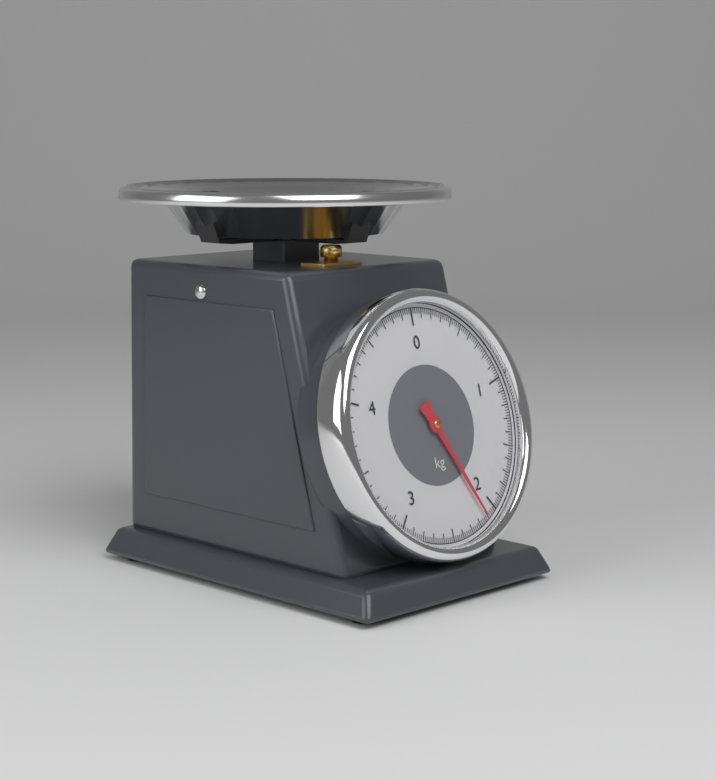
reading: 2.12 kg
